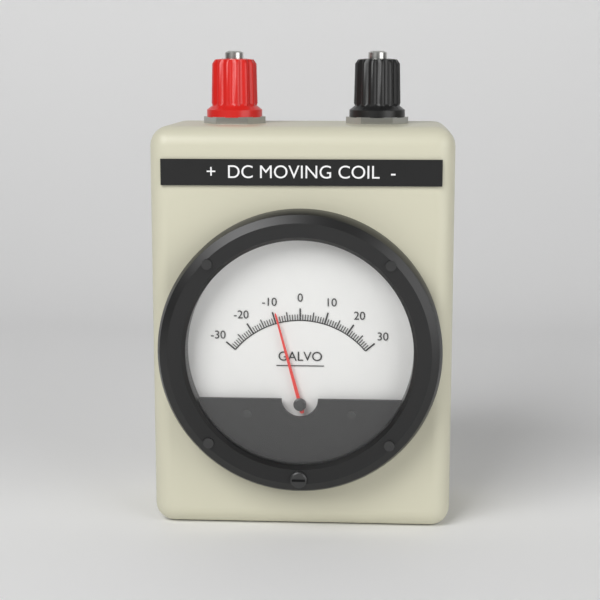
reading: -9 (no unit)
